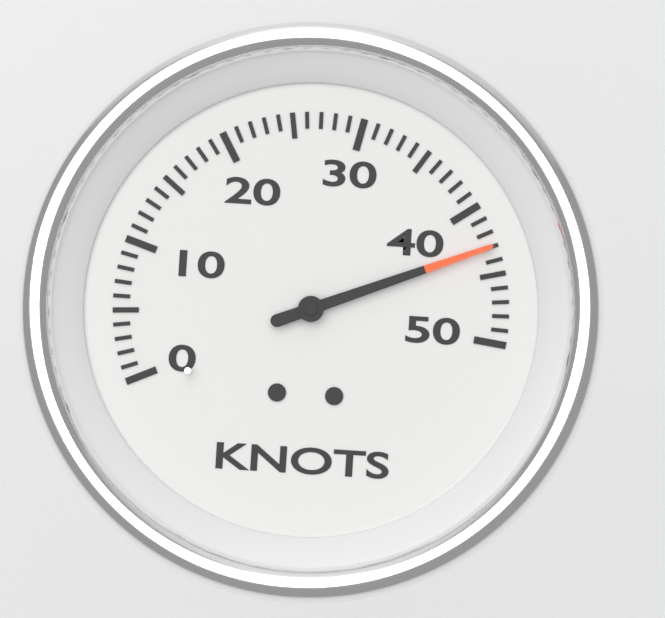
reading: 43 knots
